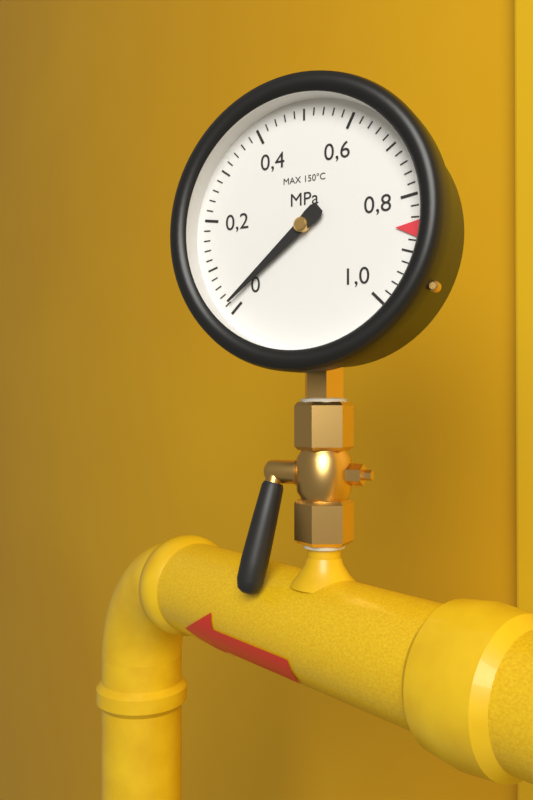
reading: 0.02 MPa
